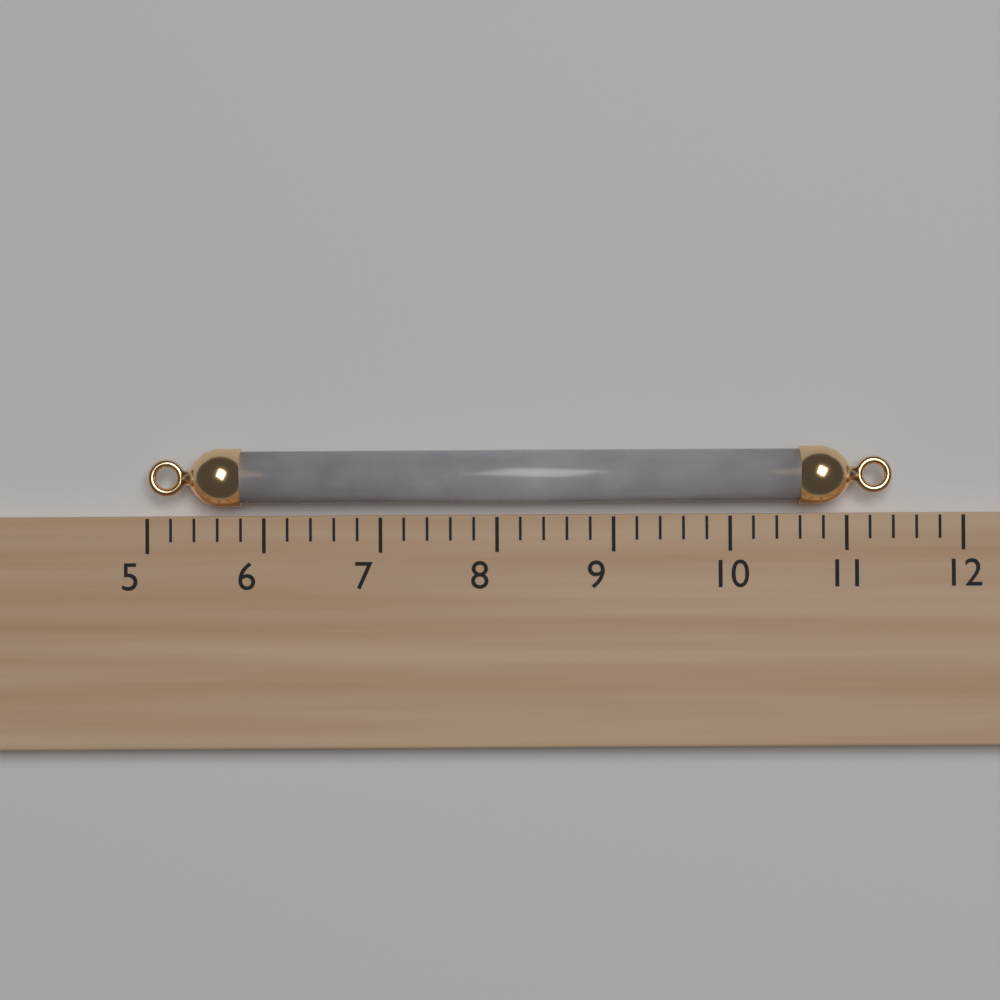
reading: 11.4 (no unit)
